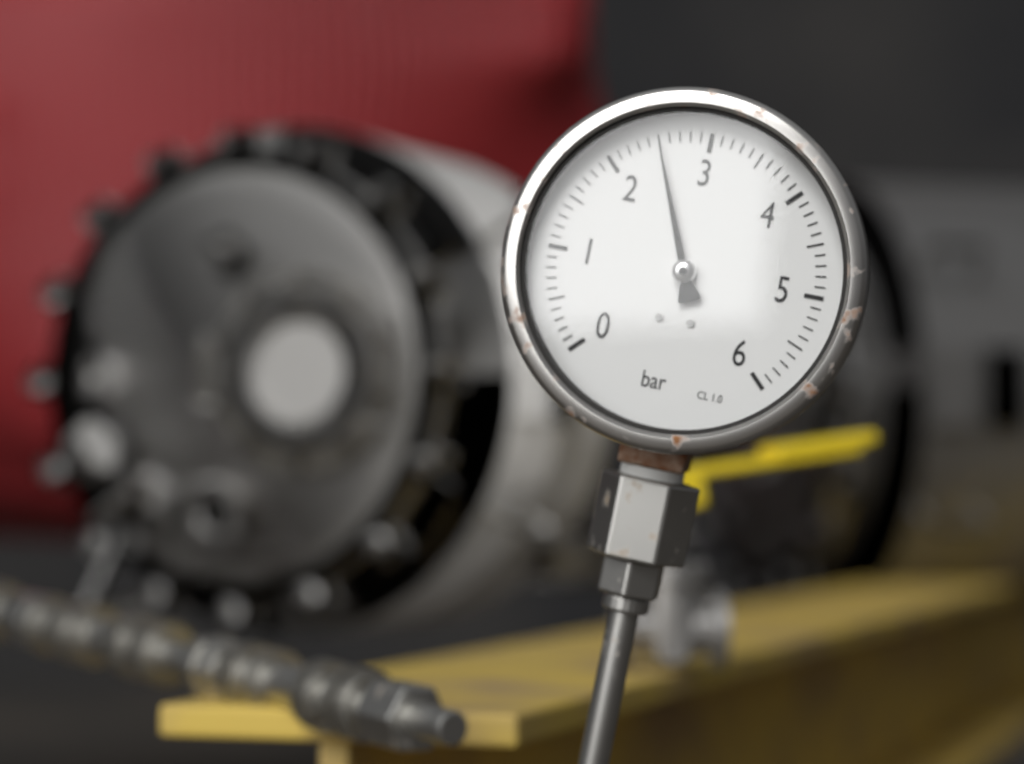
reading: 2.5 bar
